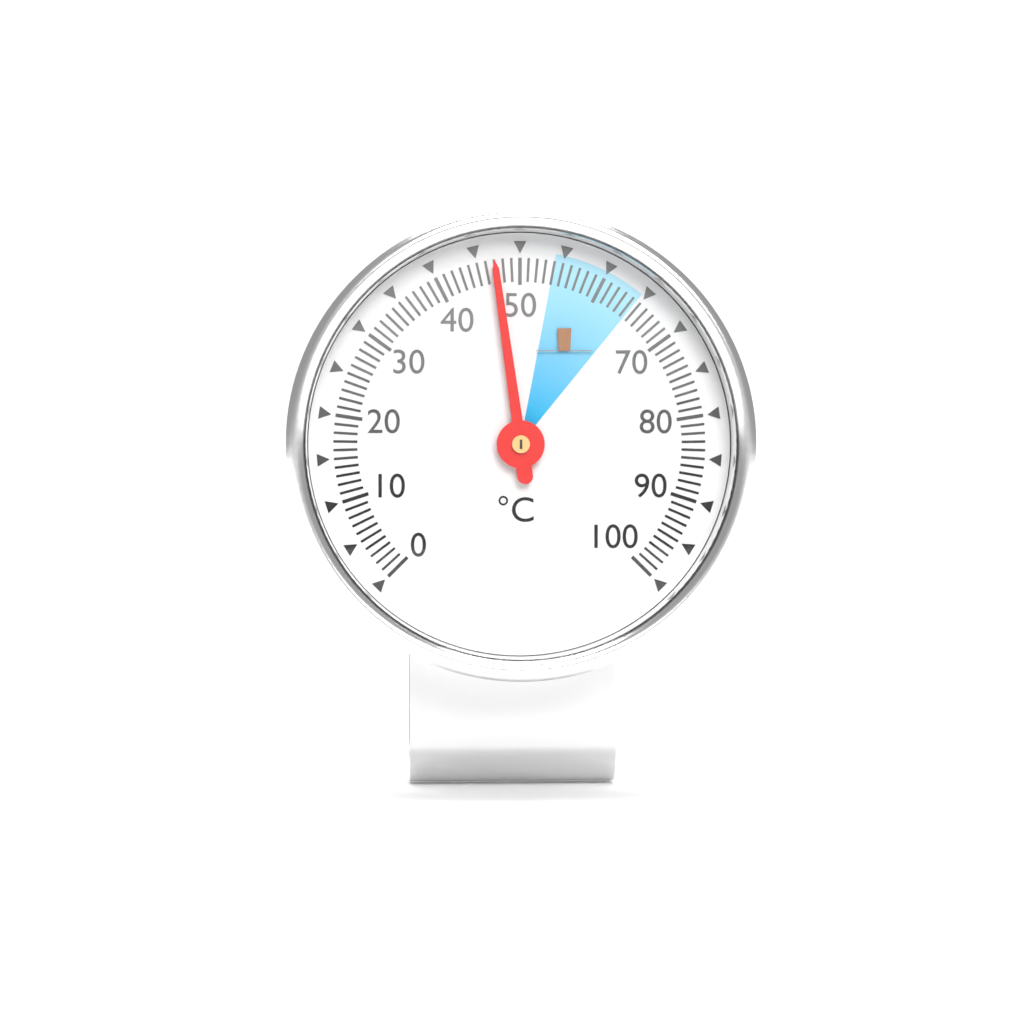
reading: 47 °C
